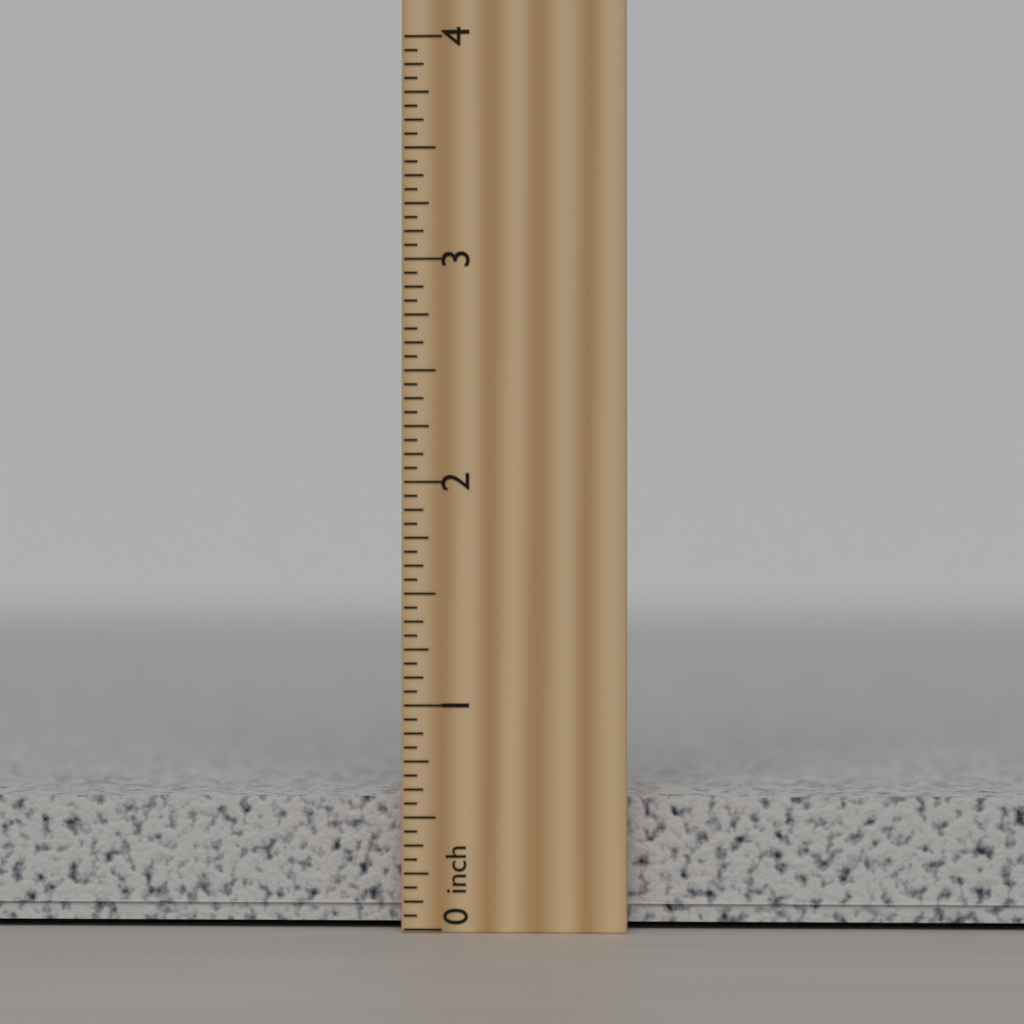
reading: 0.6250 inch
